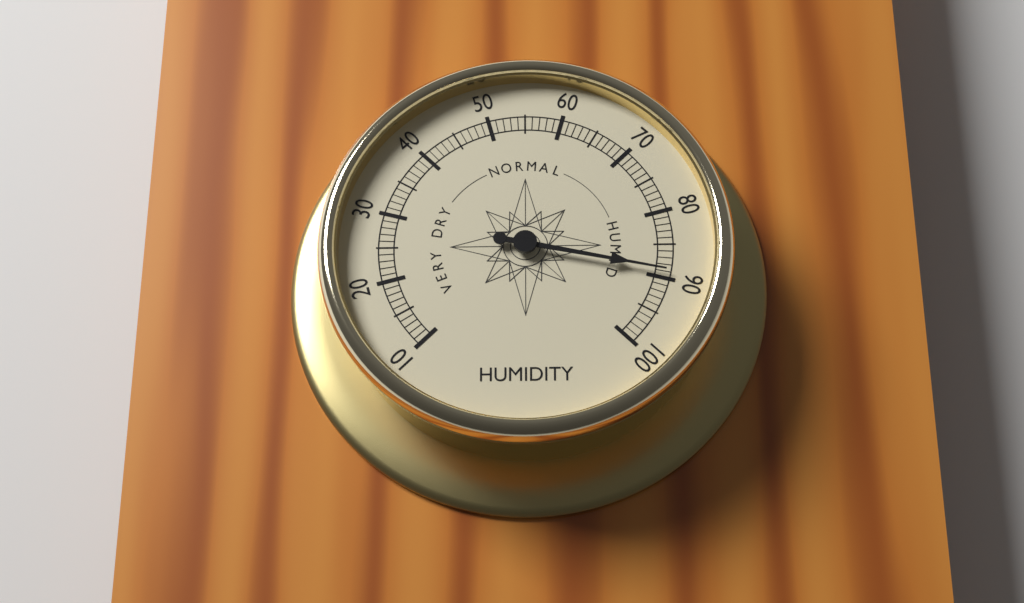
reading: 89 (no unit)
